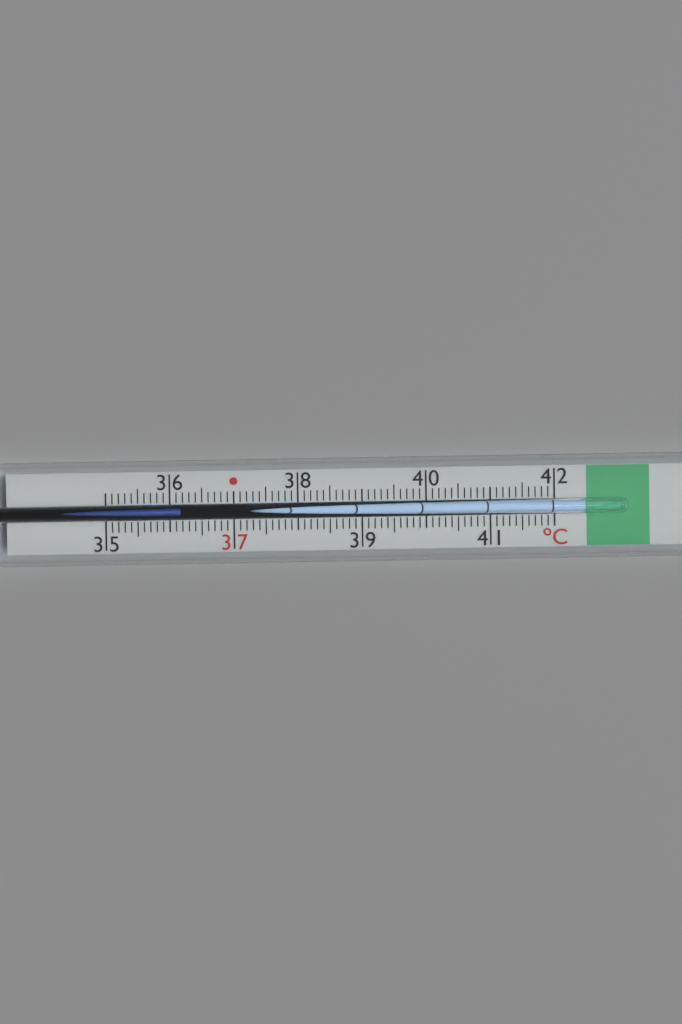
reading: 36.2 °C
